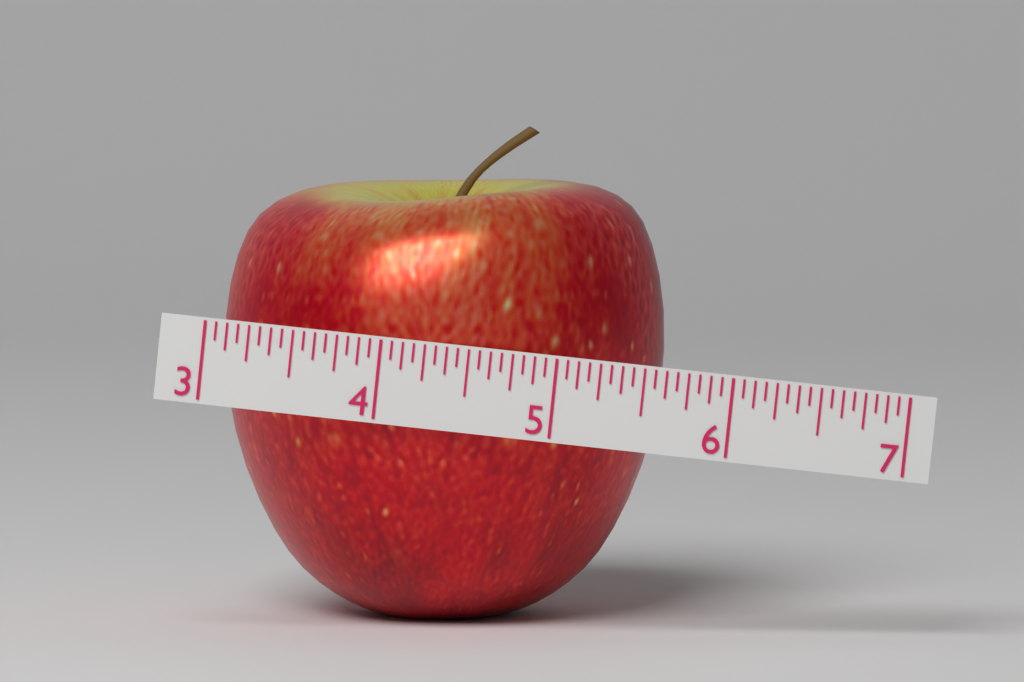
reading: 5.5625 (no unit)
